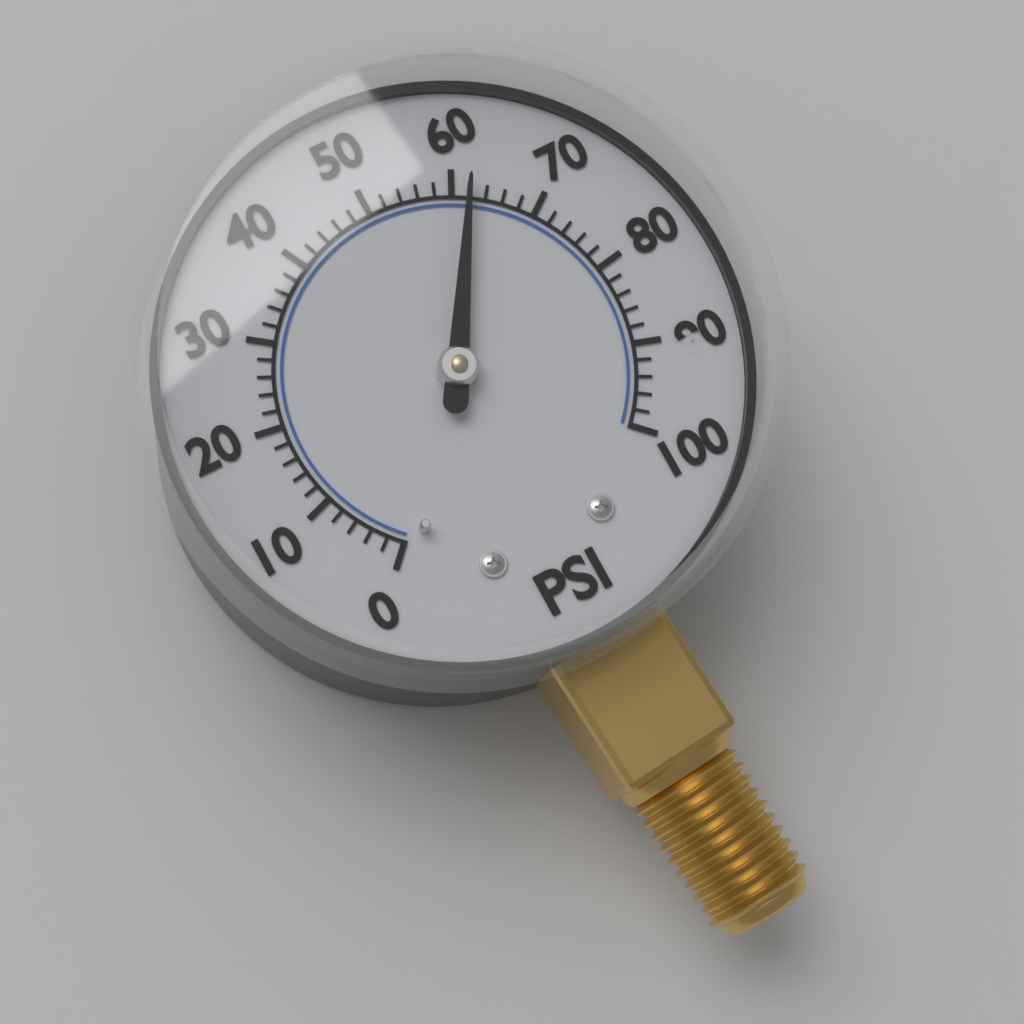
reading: 62 psi
